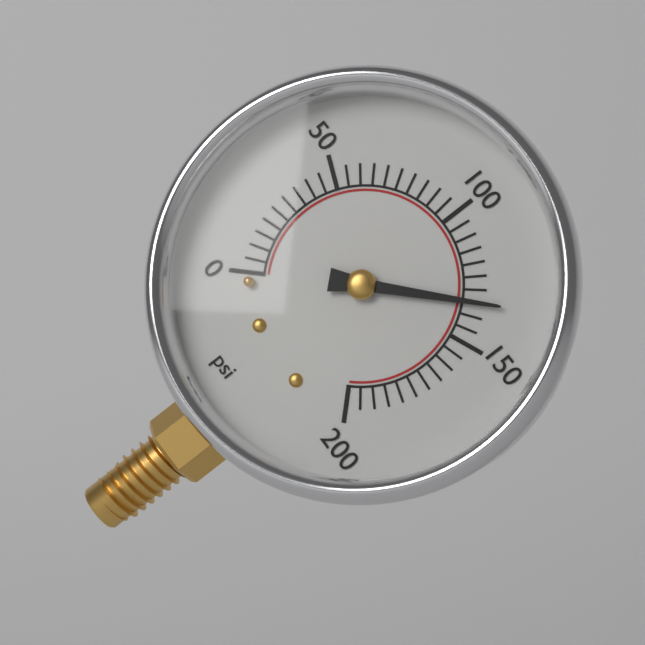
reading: 135 psi
